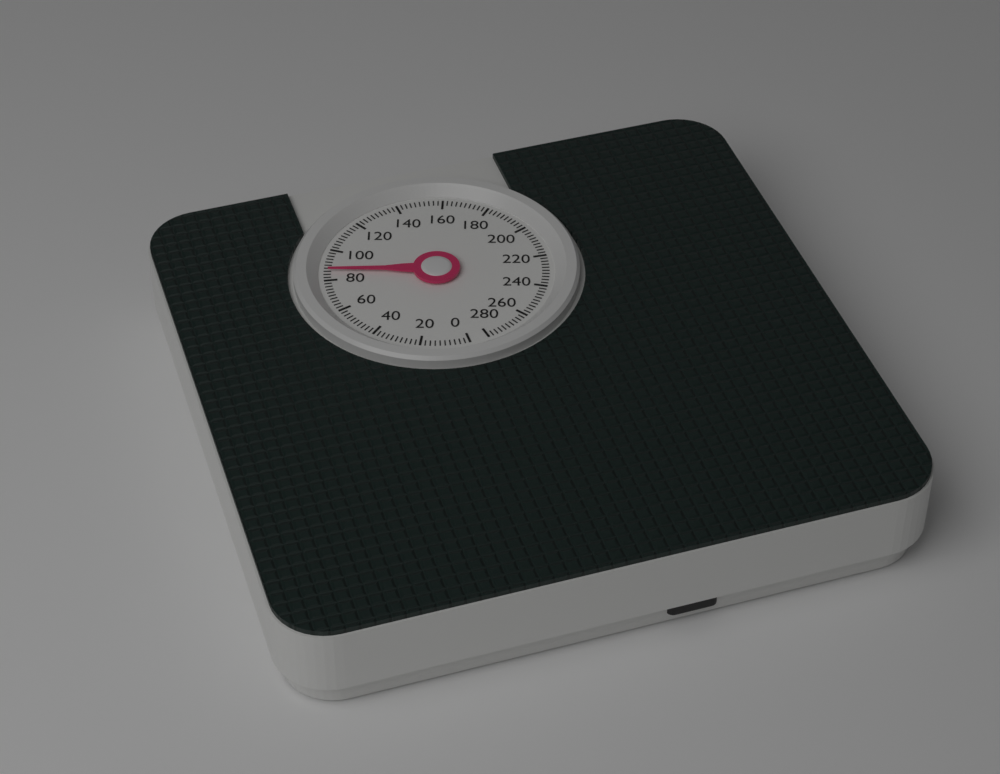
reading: 86 (no unit)
